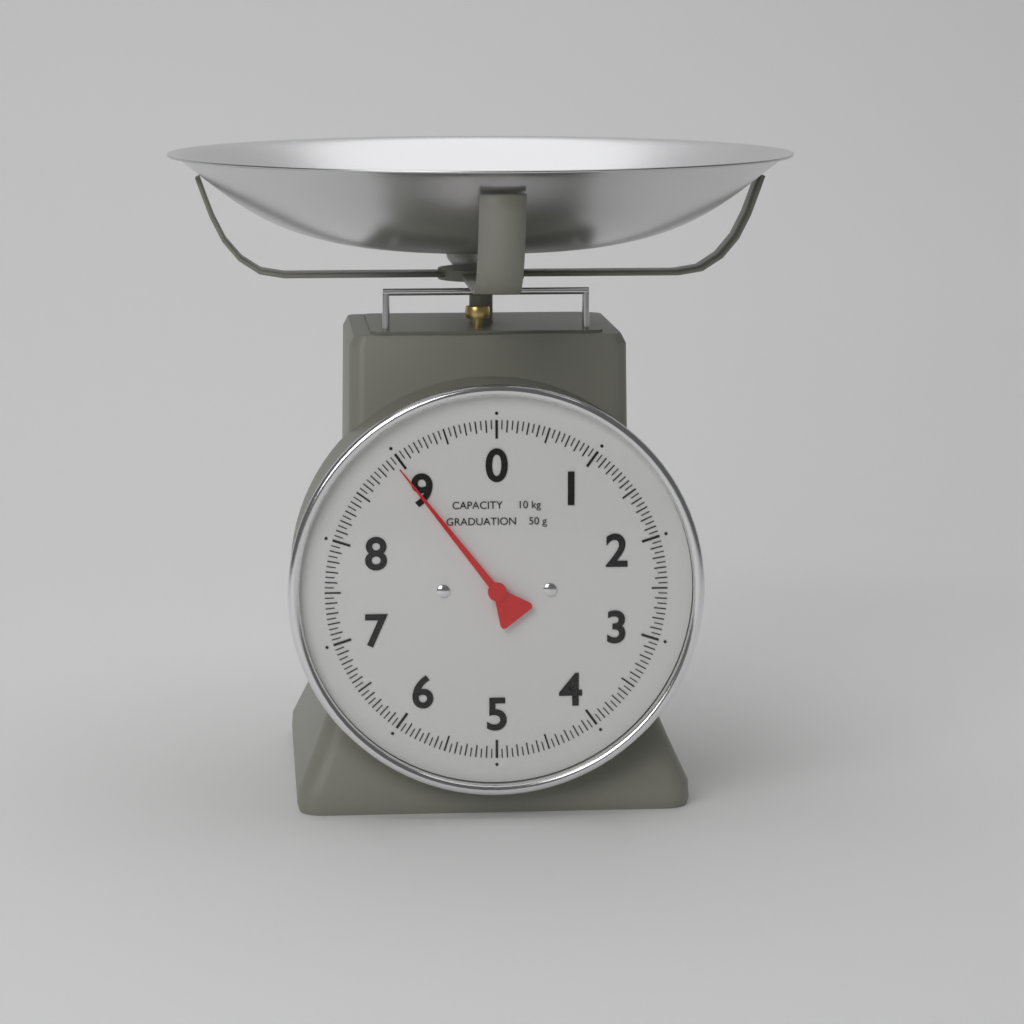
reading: 8.95 kg
